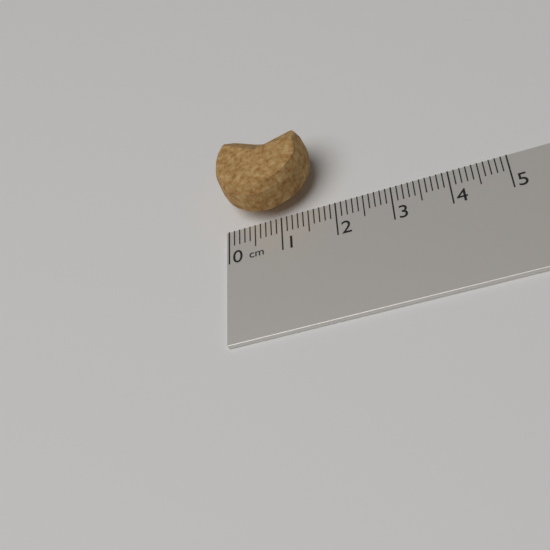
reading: 1.7 cm
